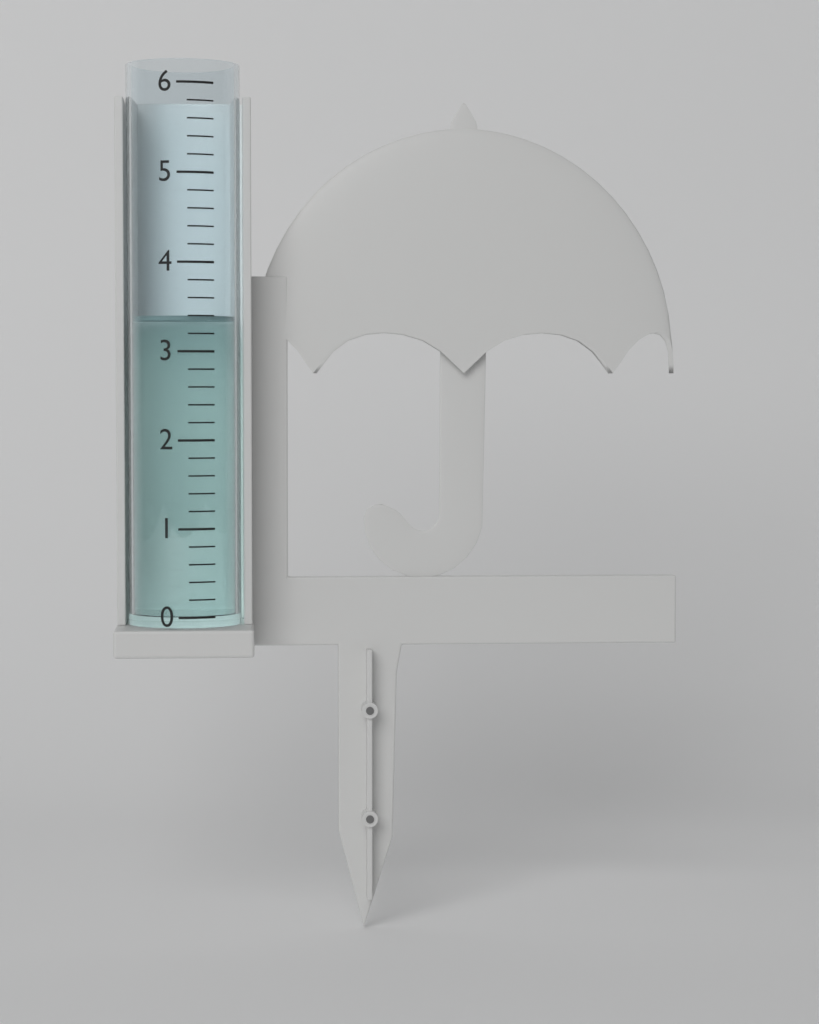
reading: 3.4 (no unit)
